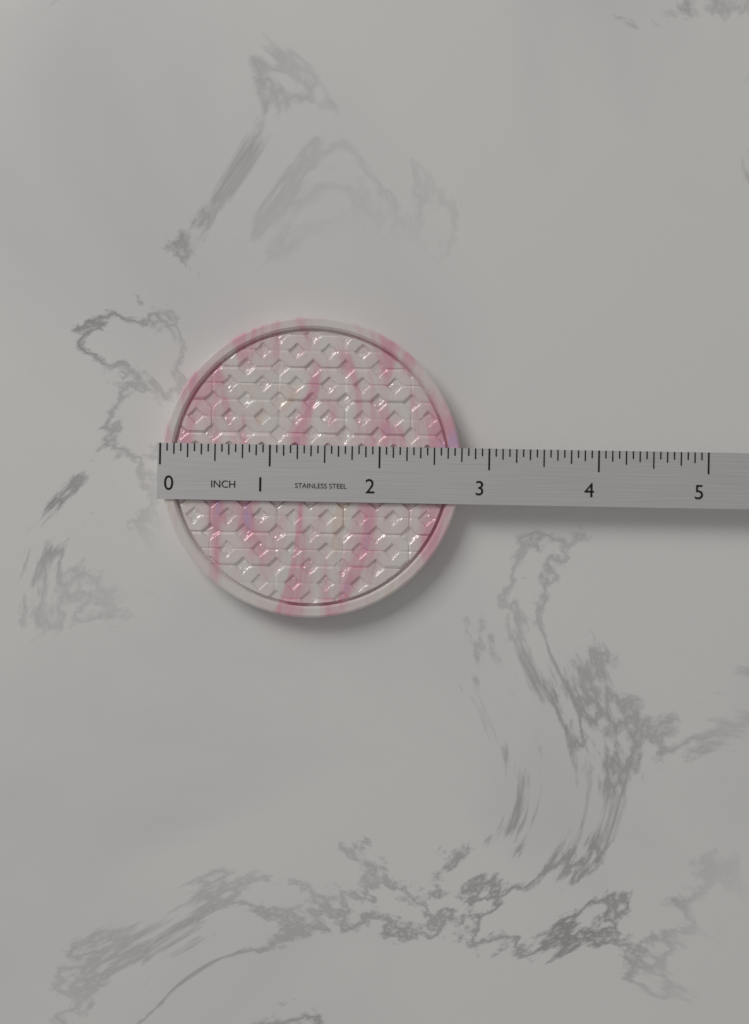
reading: 2.7500 in
